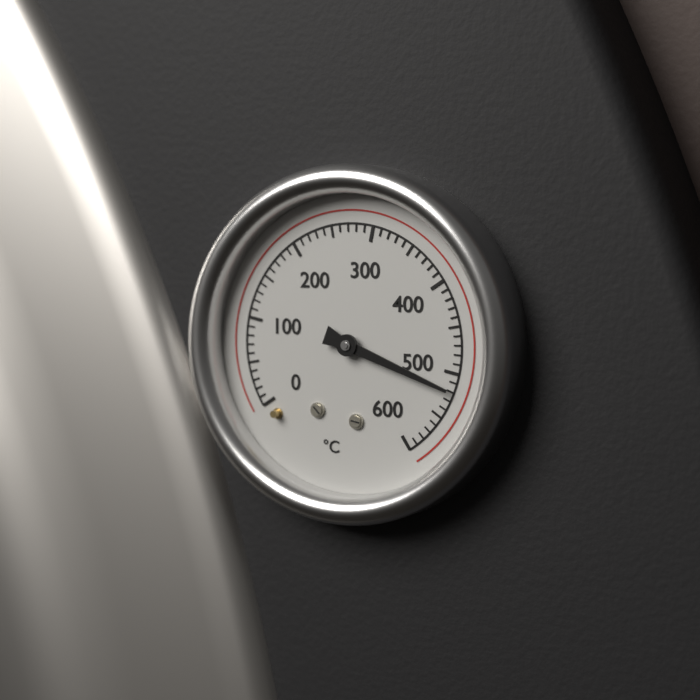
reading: 520 °C
